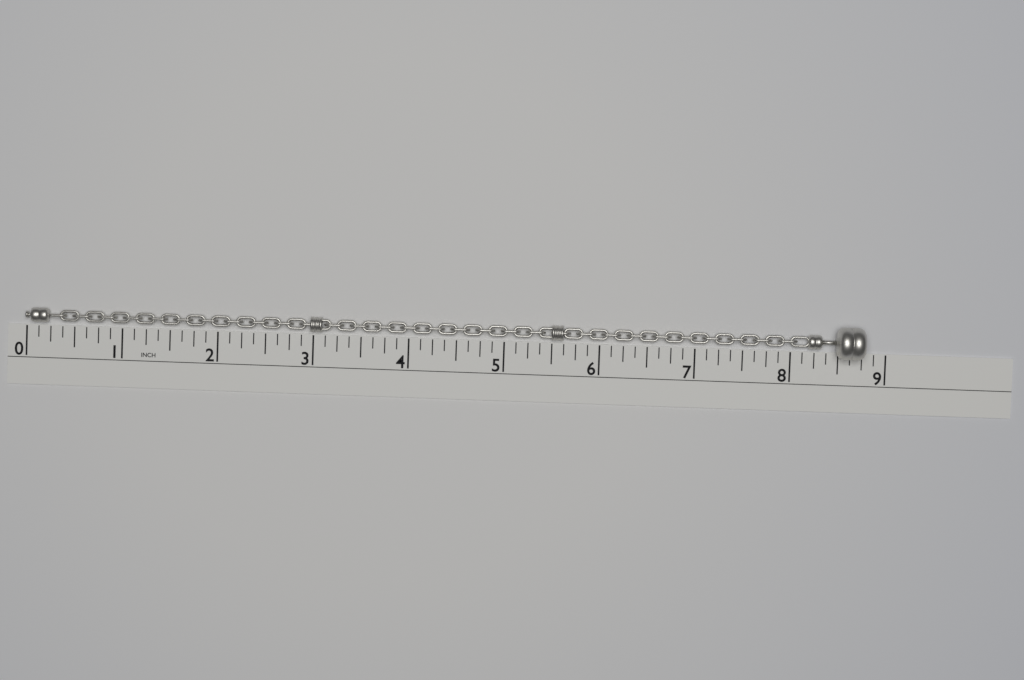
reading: 8.750 in
